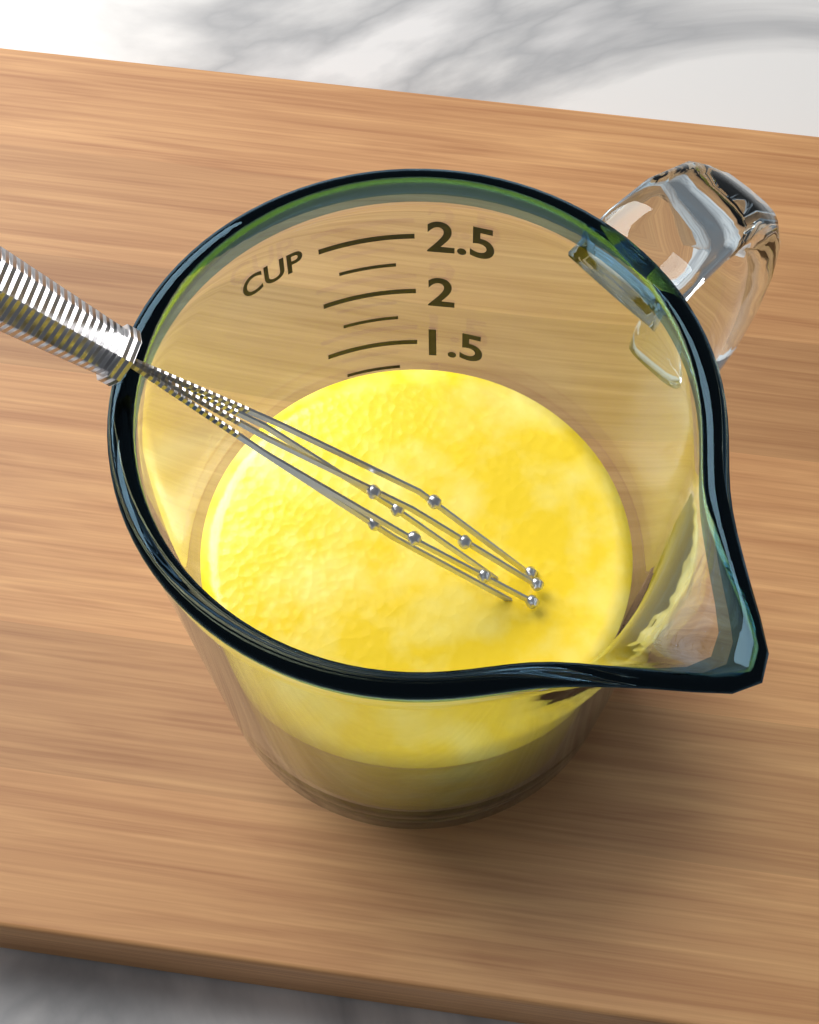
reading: 1.25 cup
